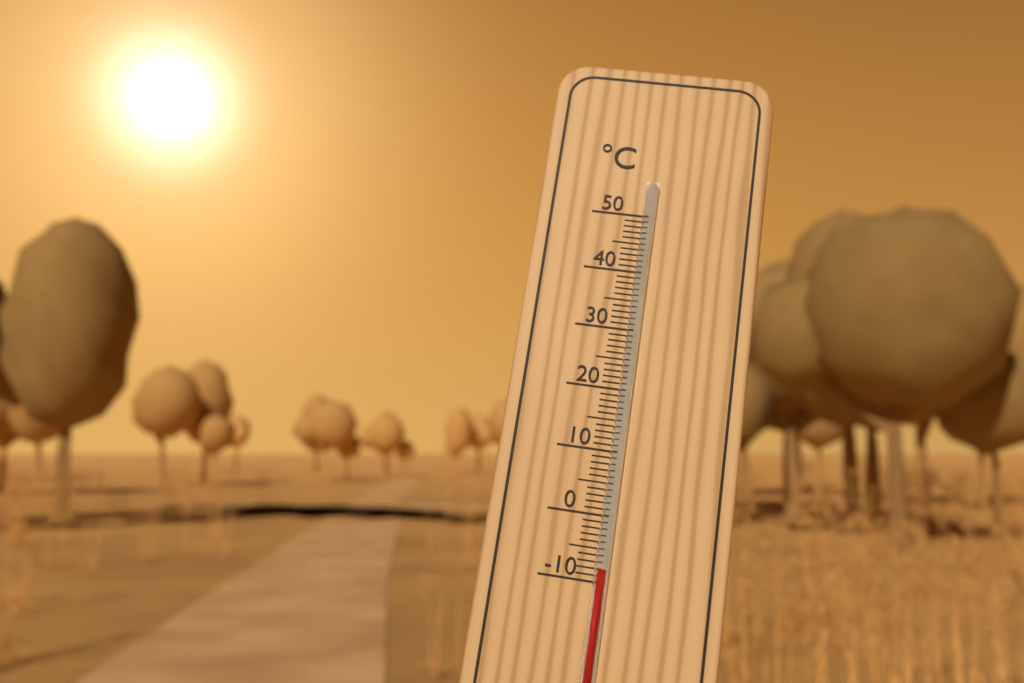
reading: -8 °C
